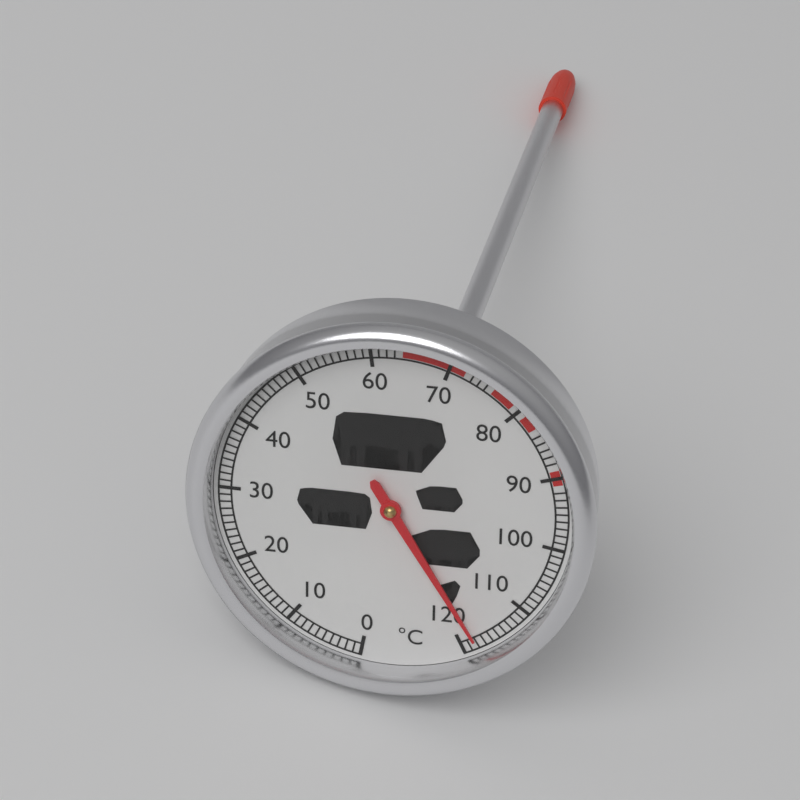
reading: 118 °C
